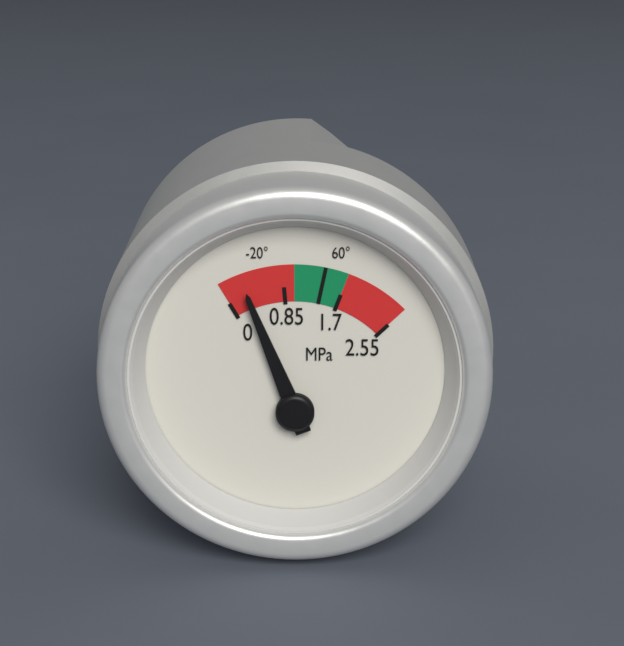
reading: 0.30 MPa
